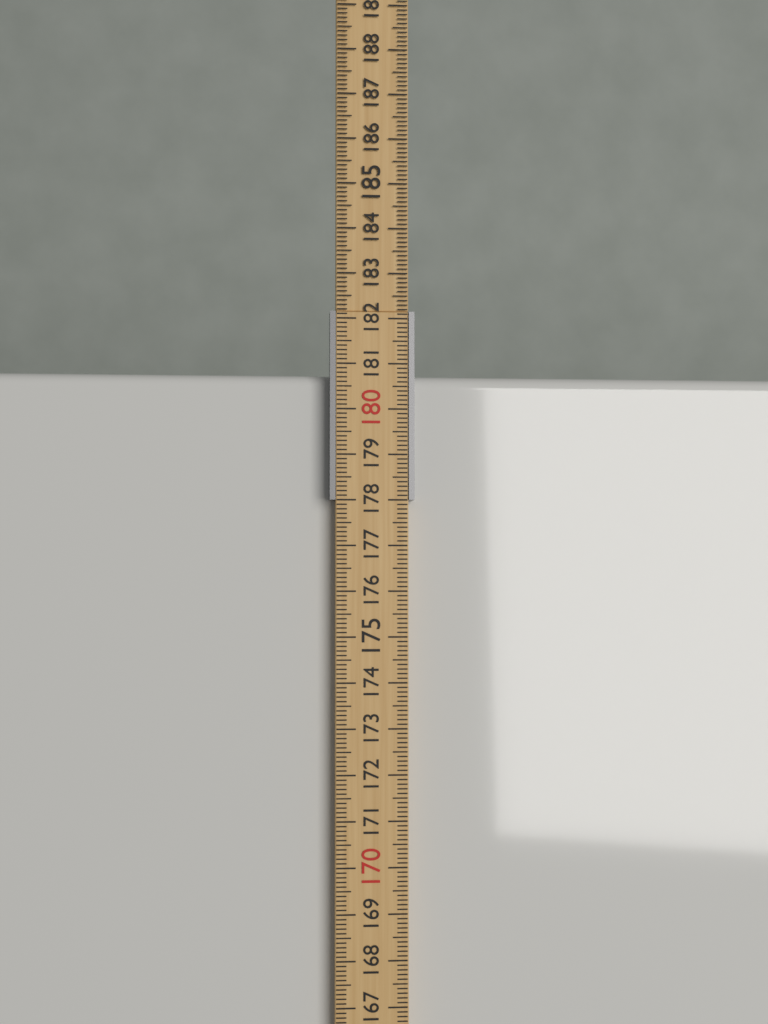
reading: 180.8 cm
